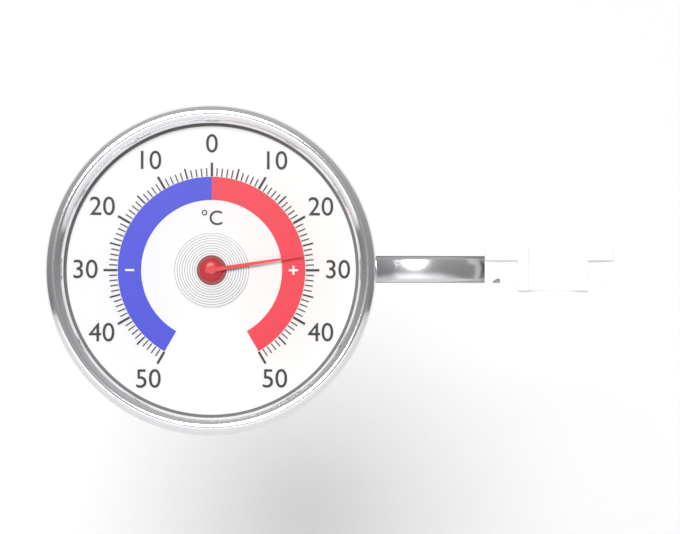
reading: 27 °C
